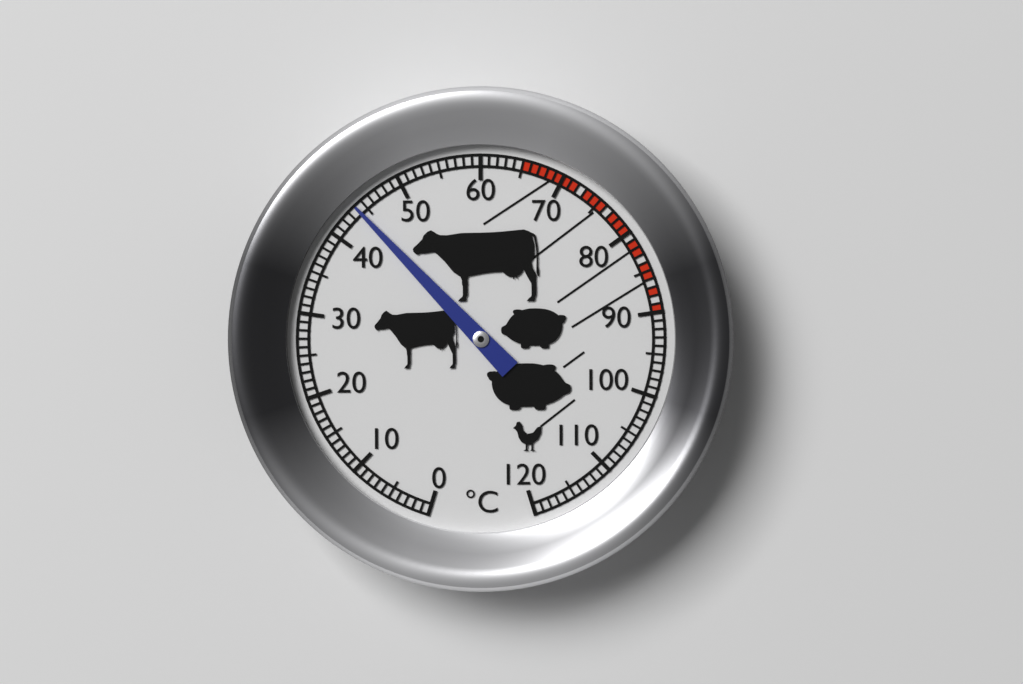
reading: 44 °C
